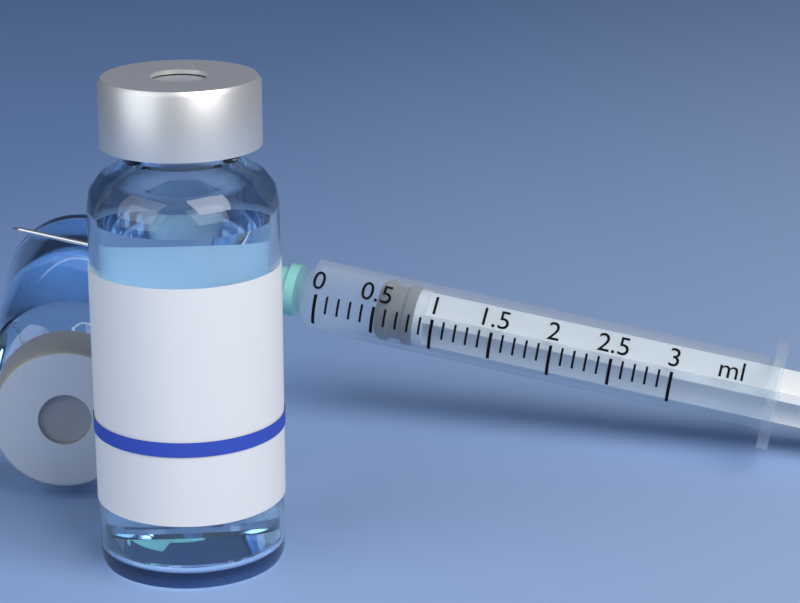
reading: 0.5 ml
